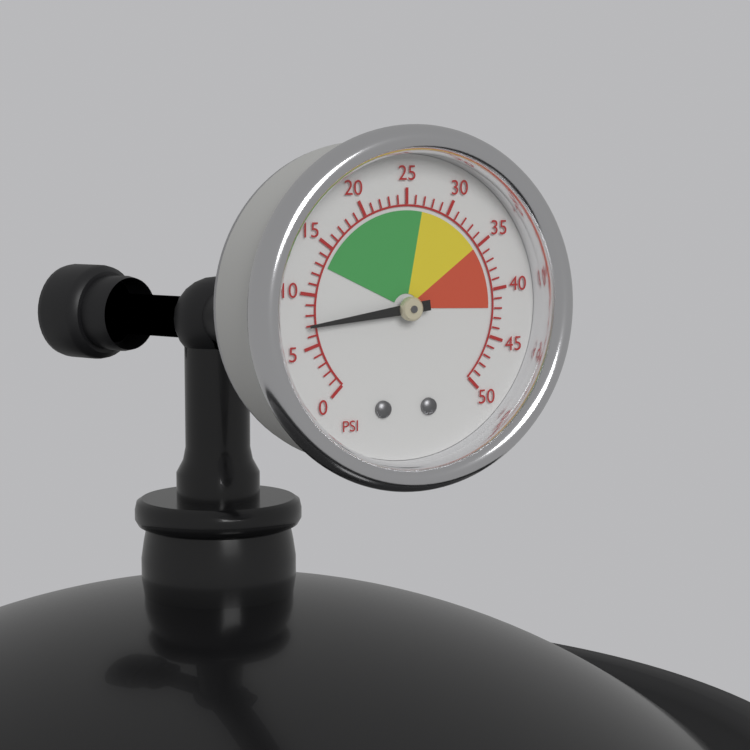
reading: 7 psi
